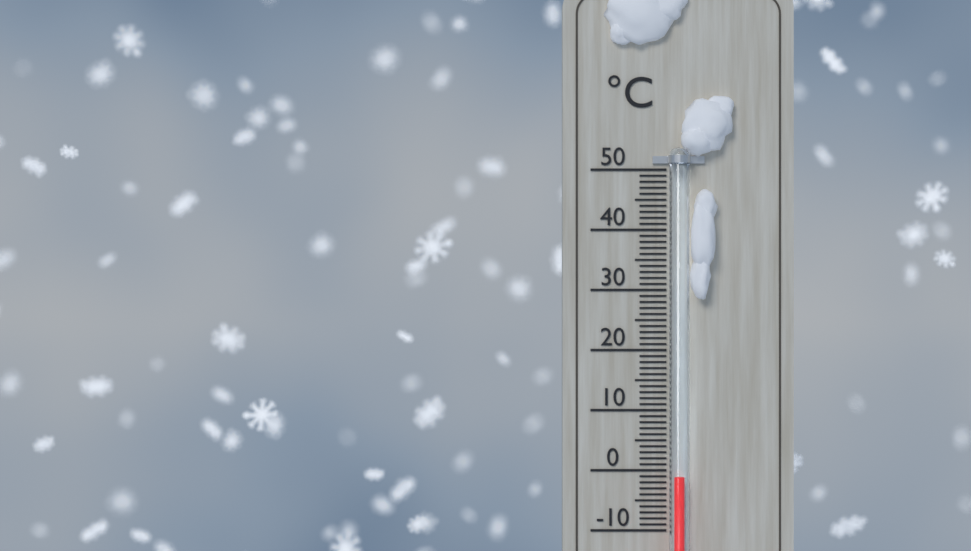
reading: -1 °C
